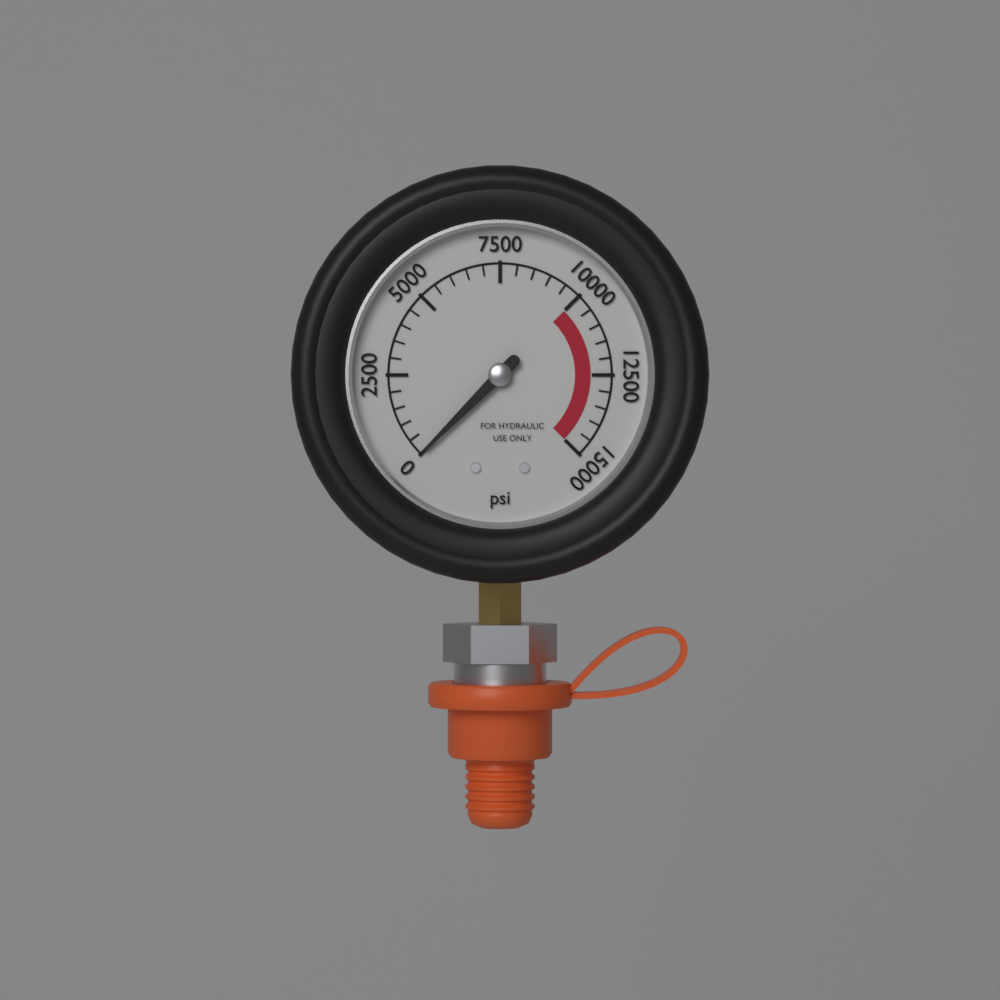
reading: 0 psi
